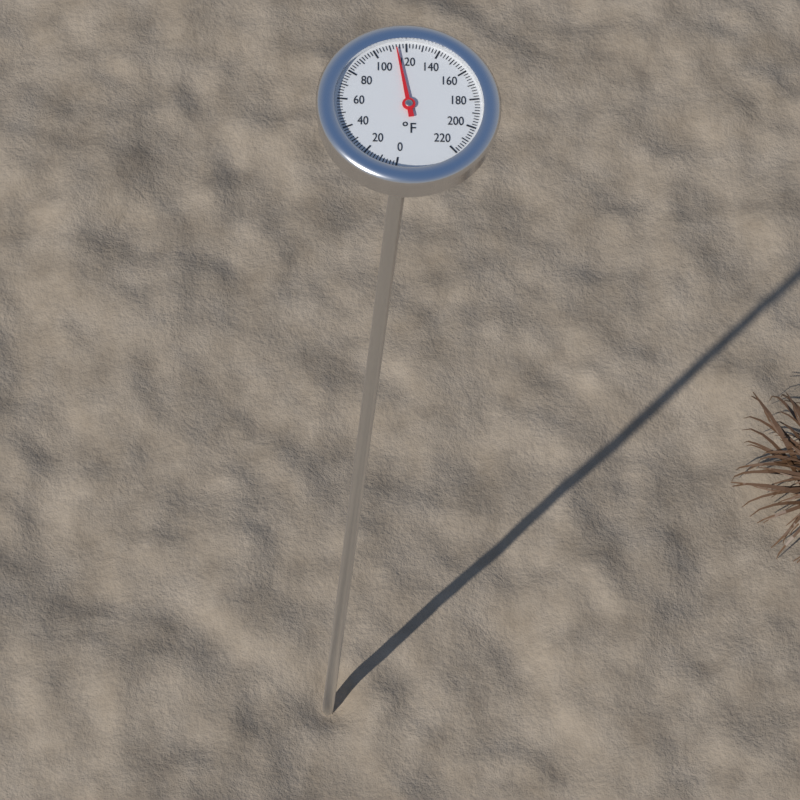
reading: 114 °F
